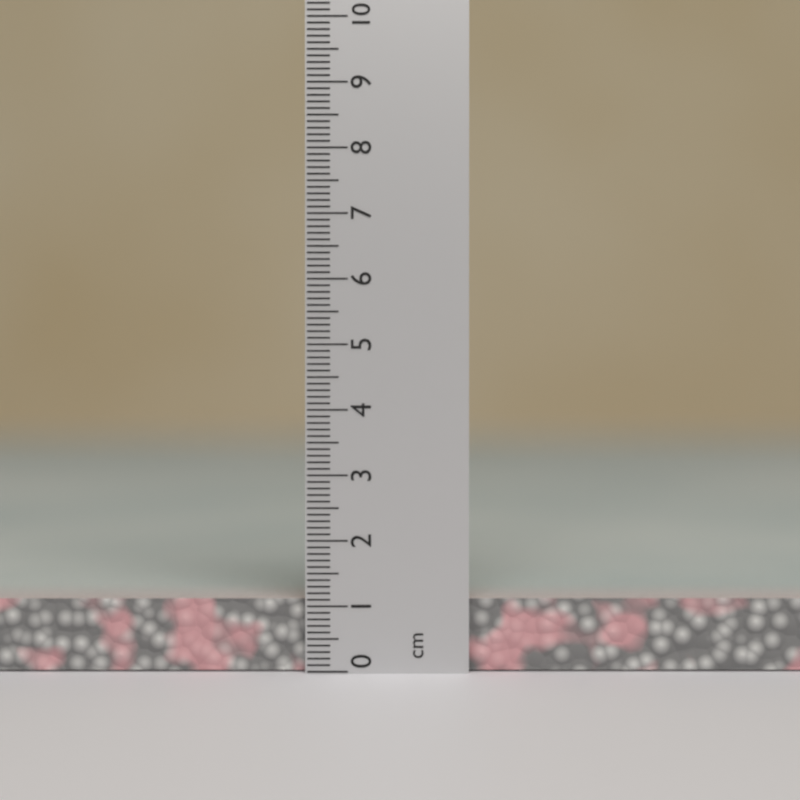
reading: 1.1 cm
